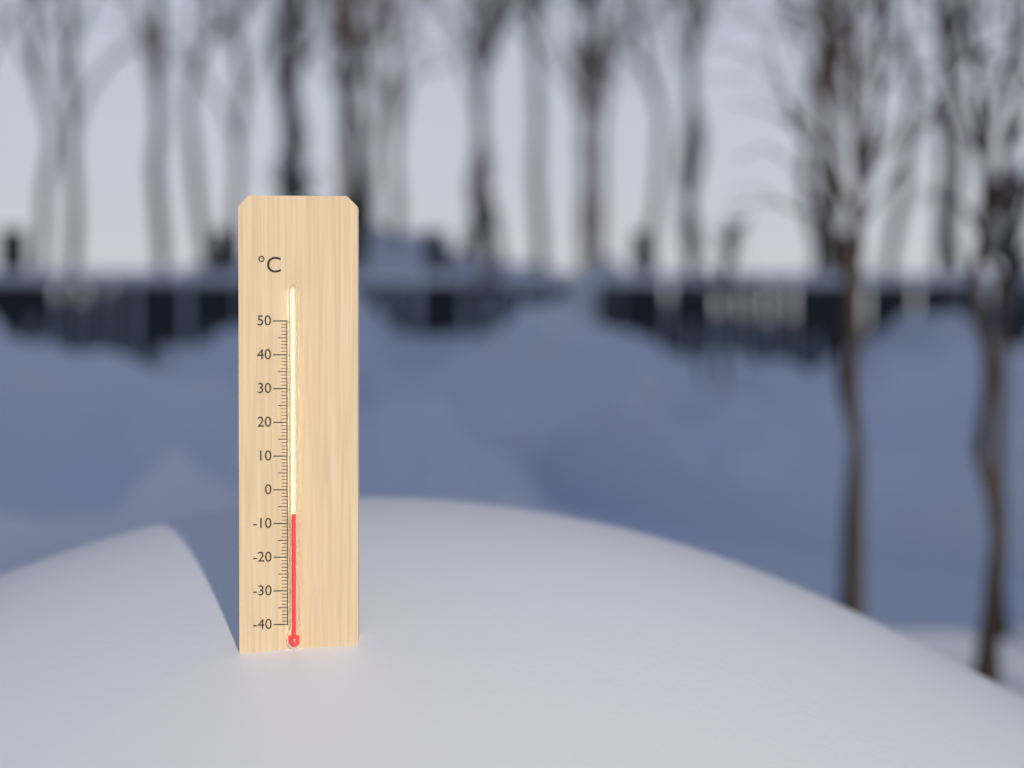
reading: -7 °C
